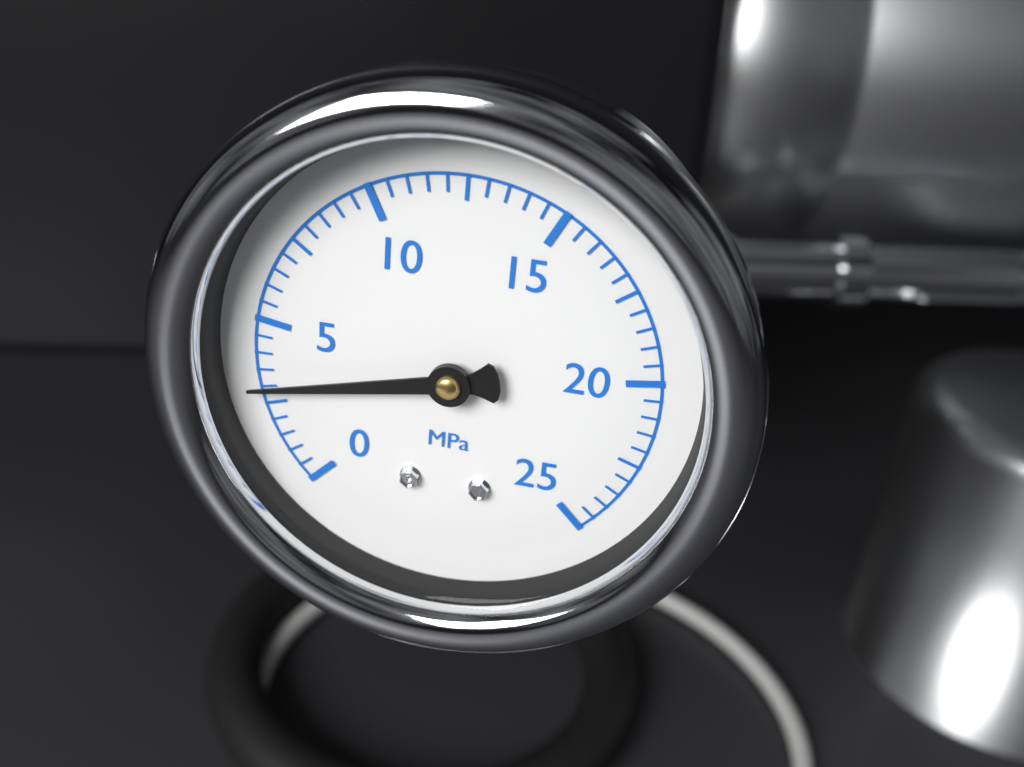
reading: 3.0 MPa
